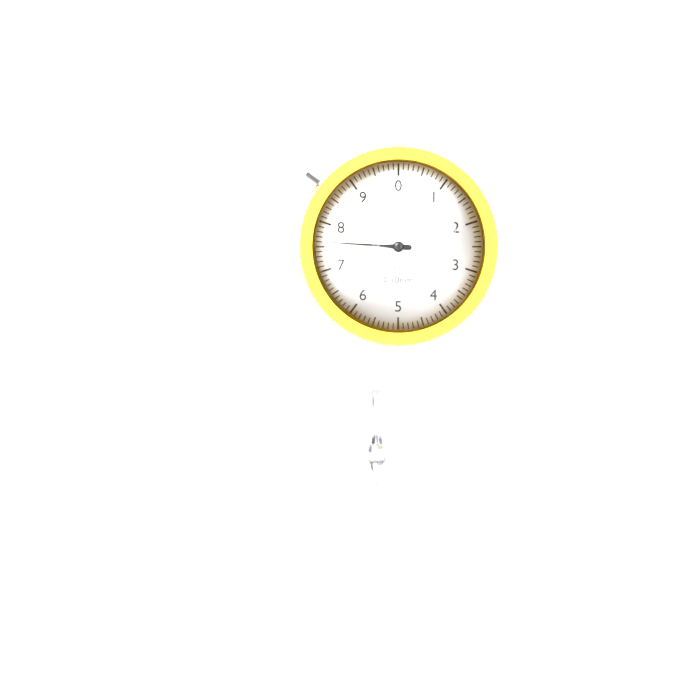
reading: 7.6 mm
